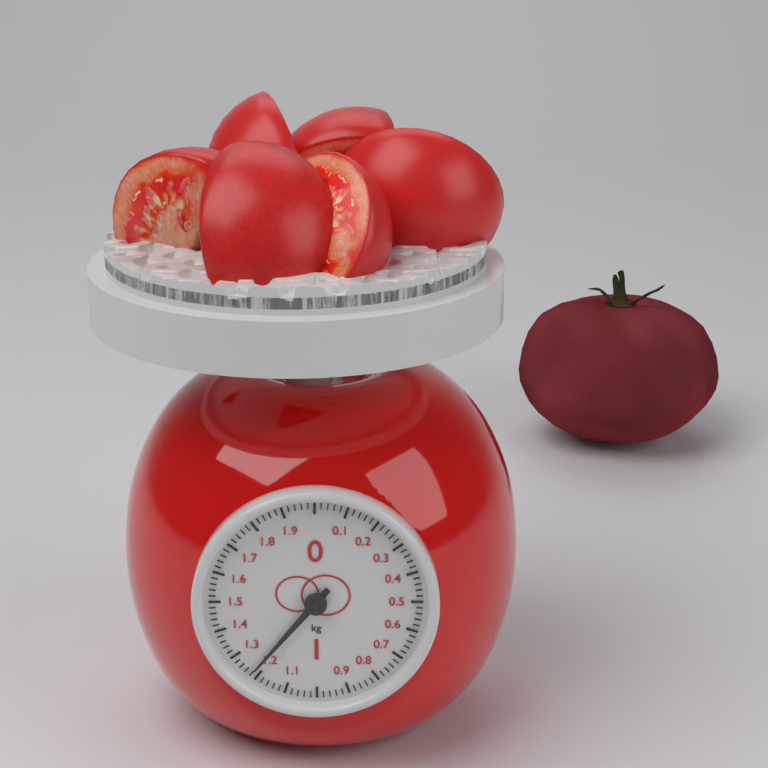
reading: 1.22 kg
